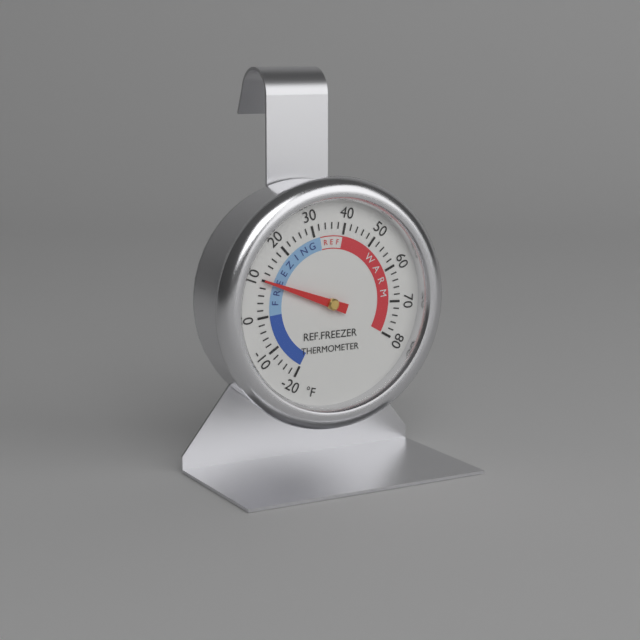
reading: 10 °F
